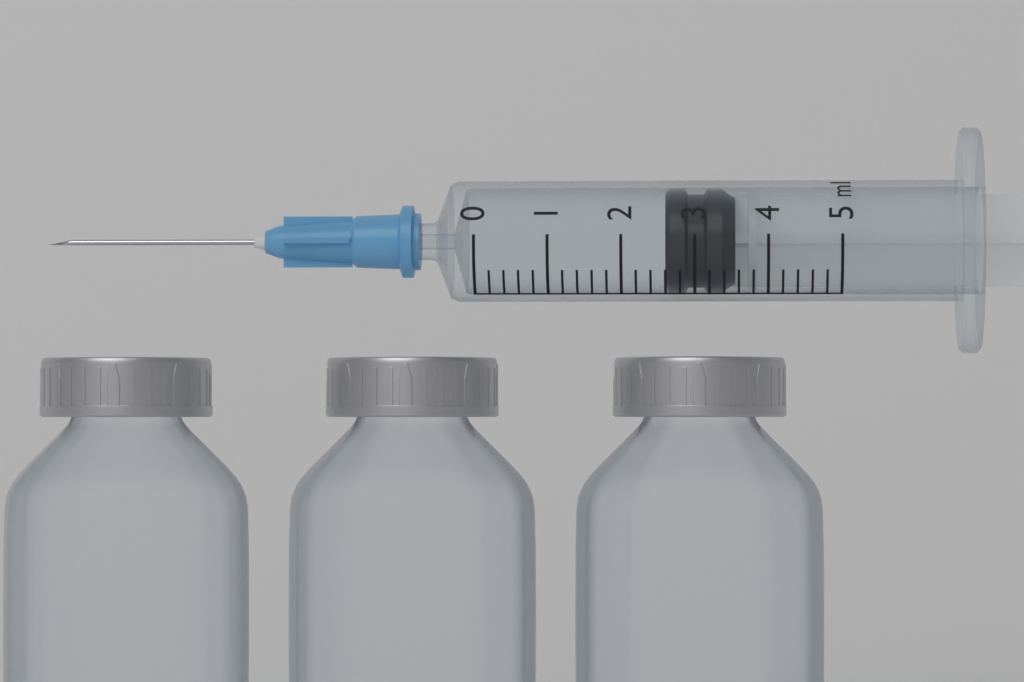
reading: 2.6 ml
